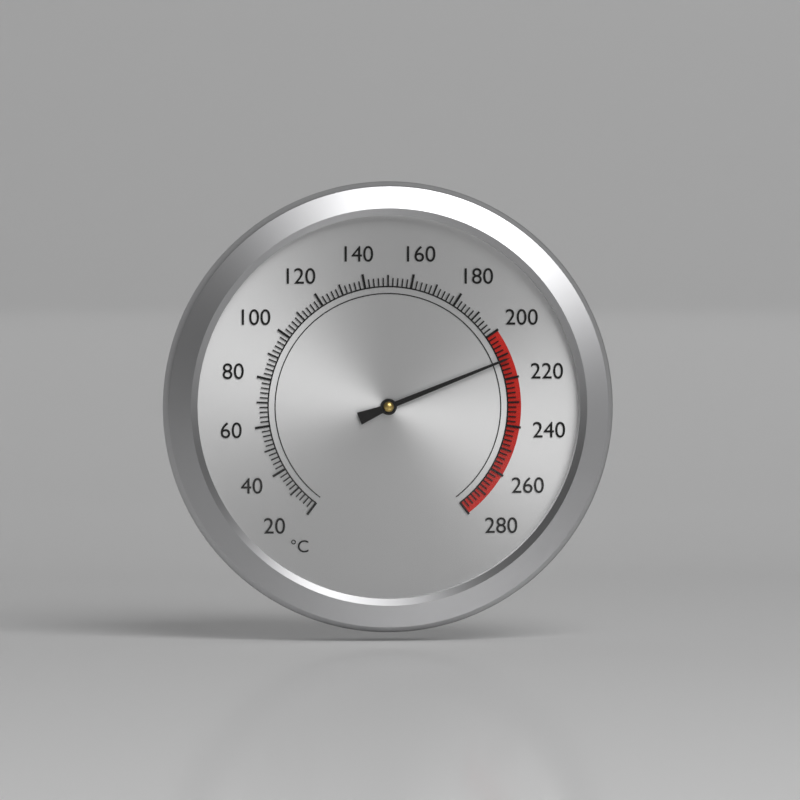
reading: 212 °C
